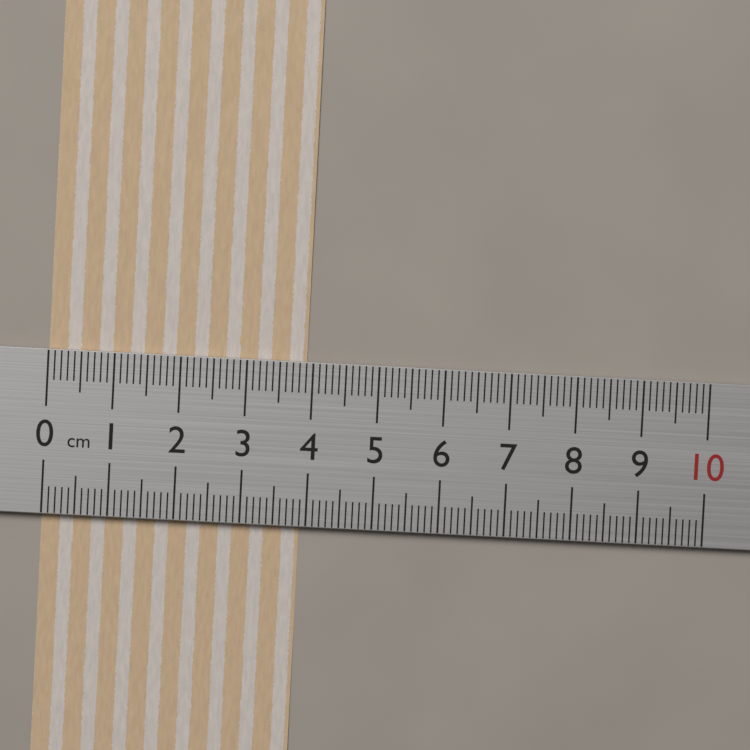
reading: 3.9 cm
